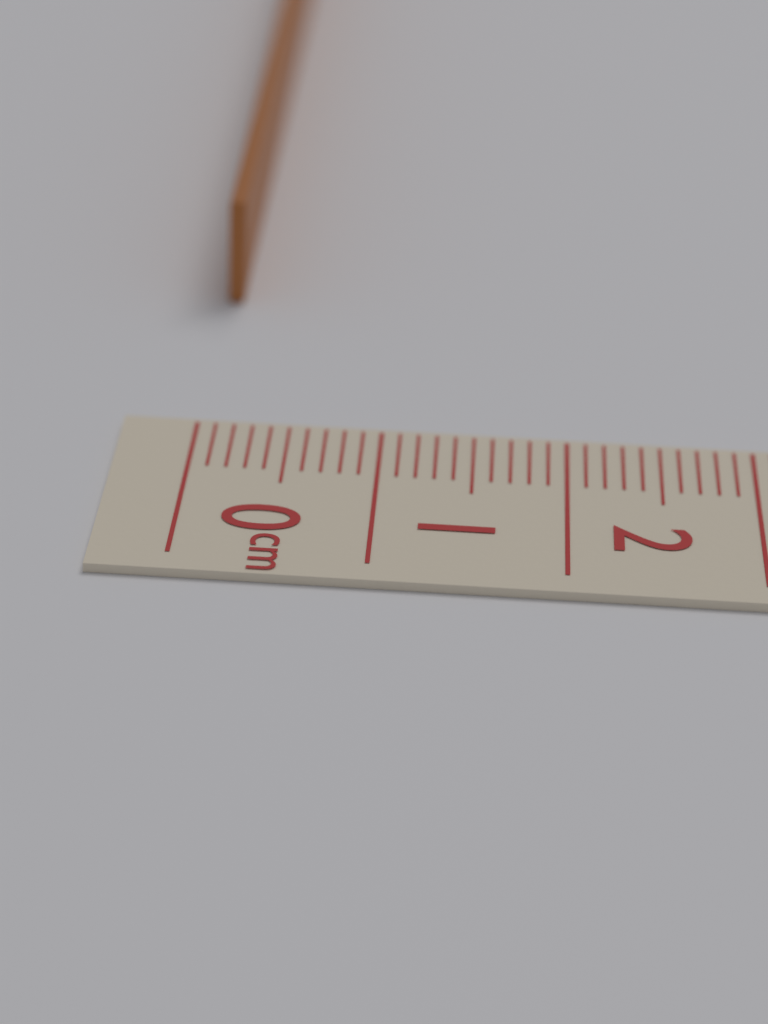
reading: 0.1 cm
